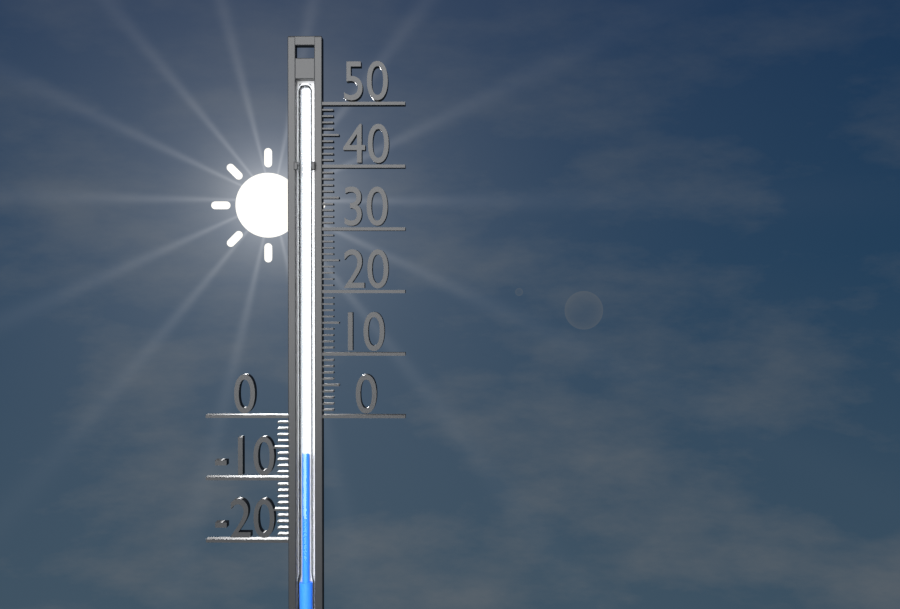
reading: -6 (no unit)
